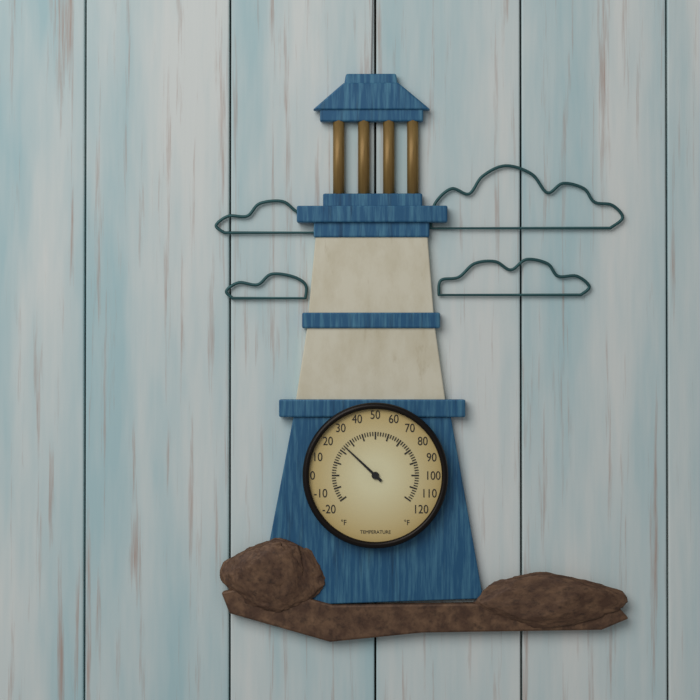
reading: 24 °F
